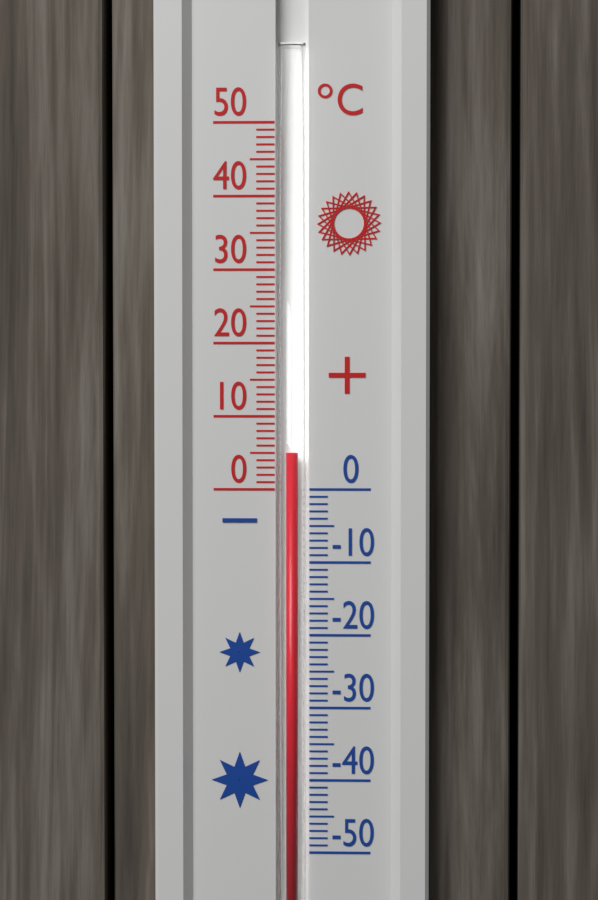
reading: 5 °C
